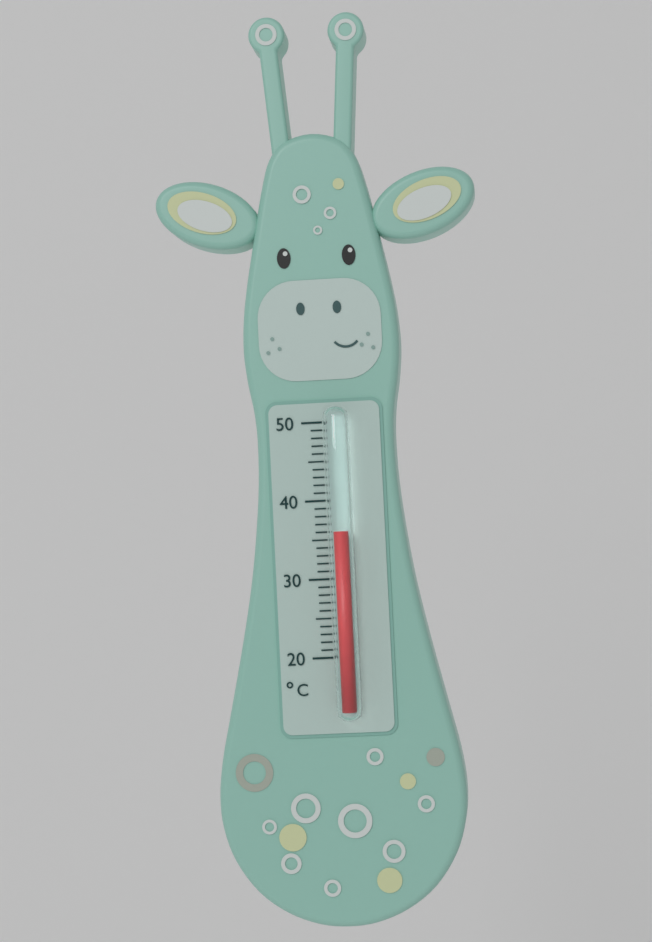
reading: 36 °C
